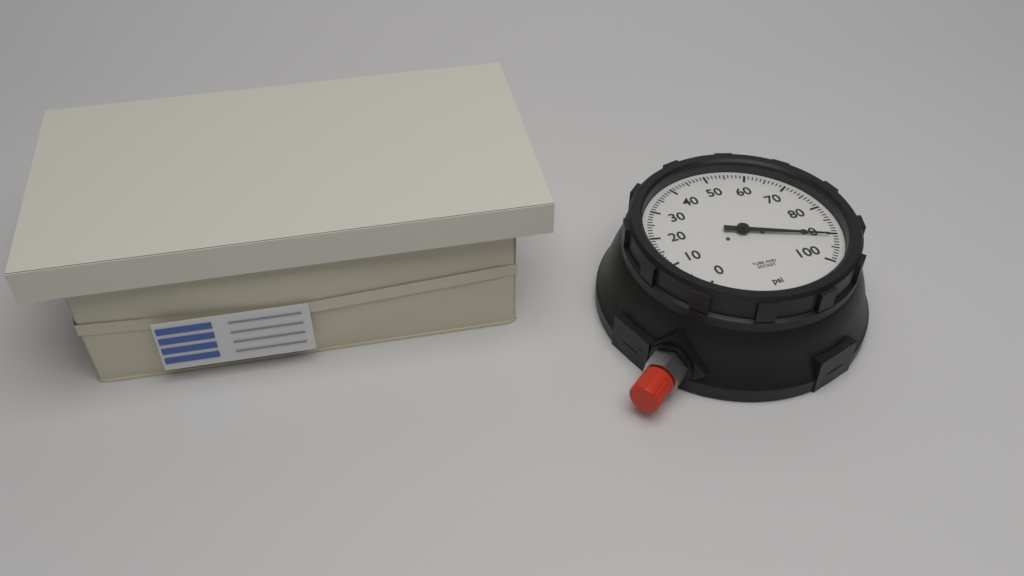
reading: 91 psi
